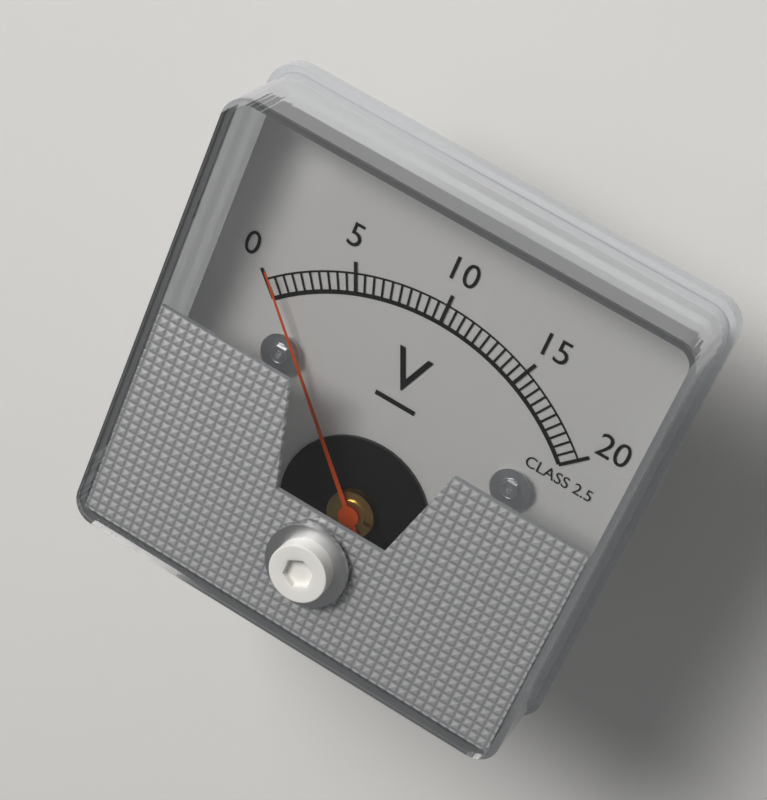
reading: 0.5 V
